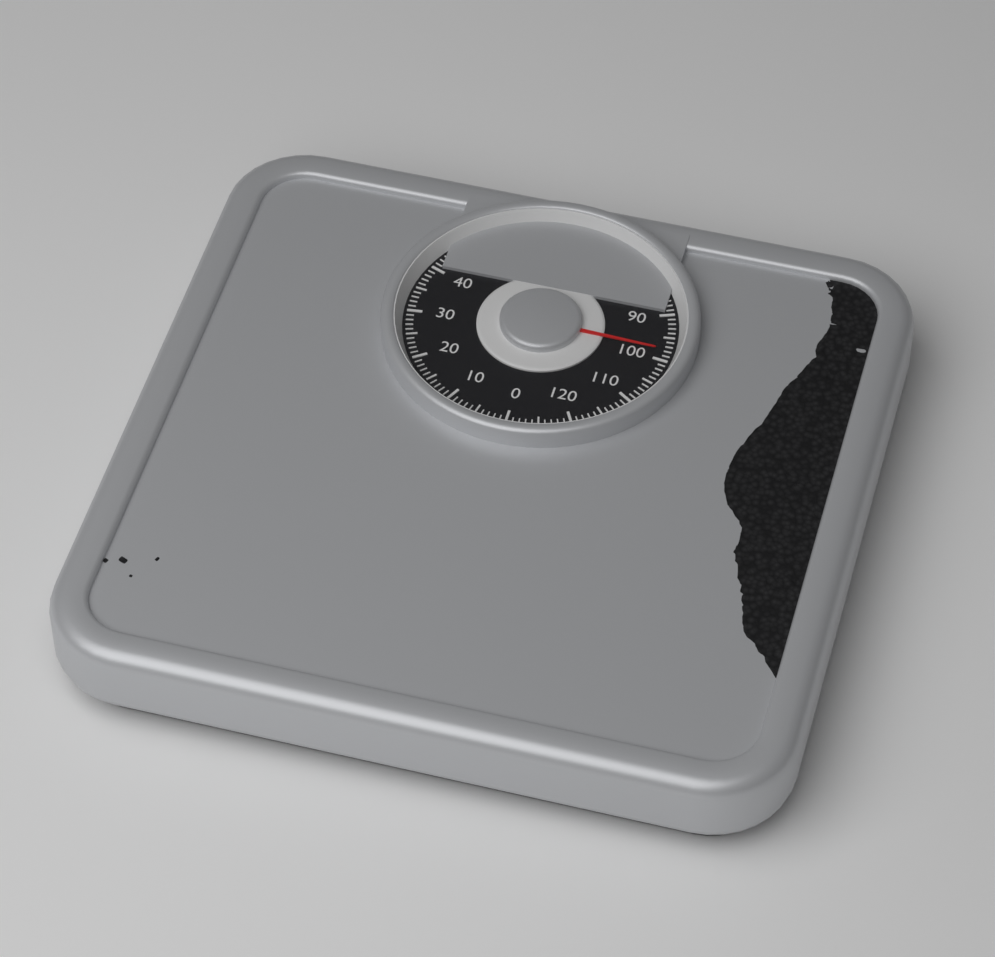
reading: 98 kg
